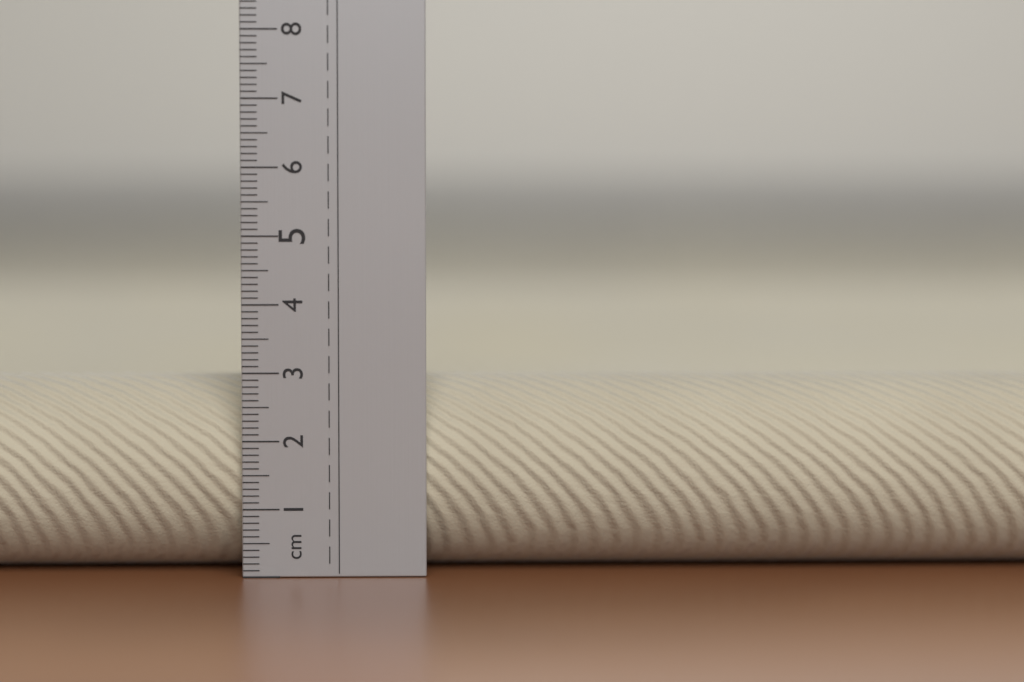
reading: 2.9 cm
